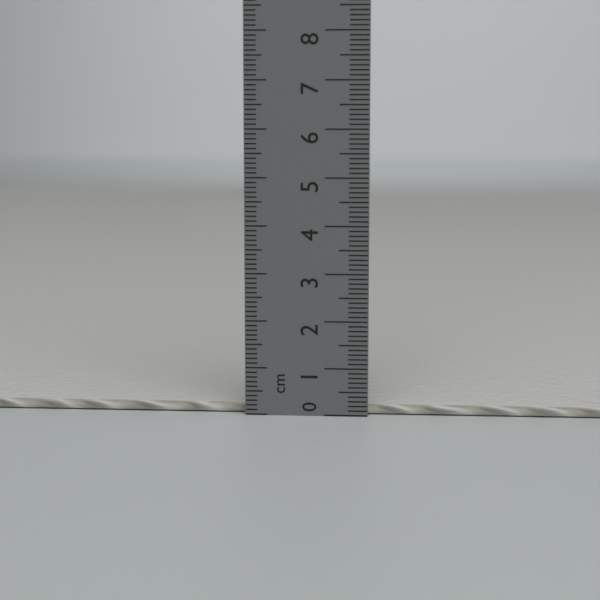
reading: 0.2 cm
